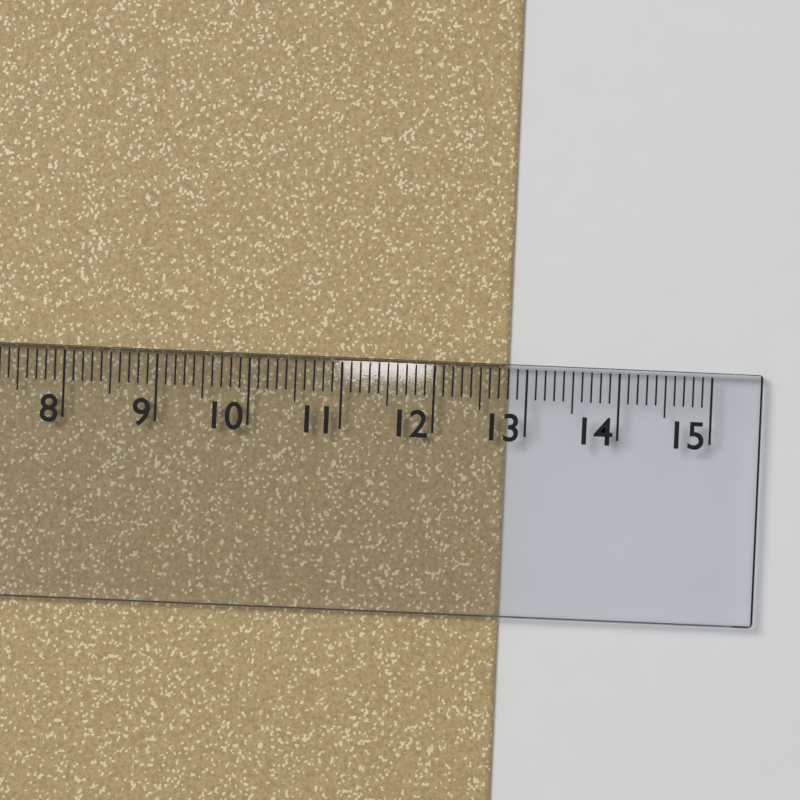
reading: 12.8 cm
